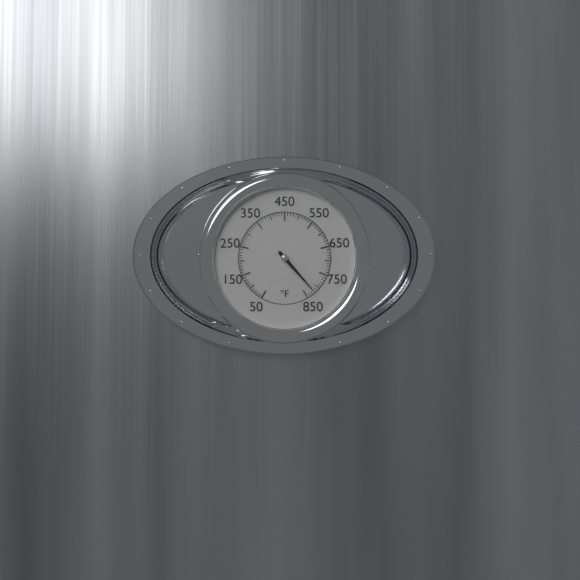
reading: 820 °F
